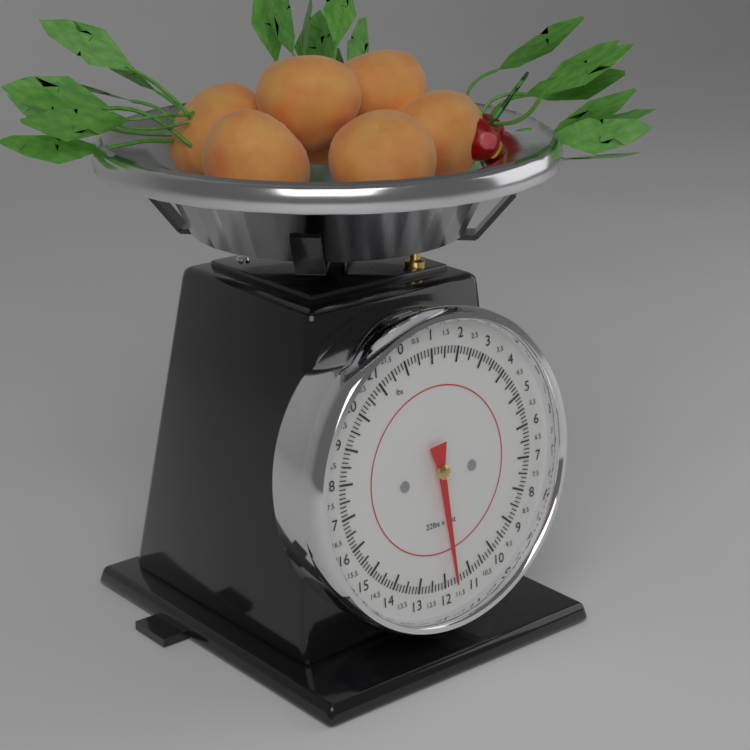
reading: 11.625 lbs
